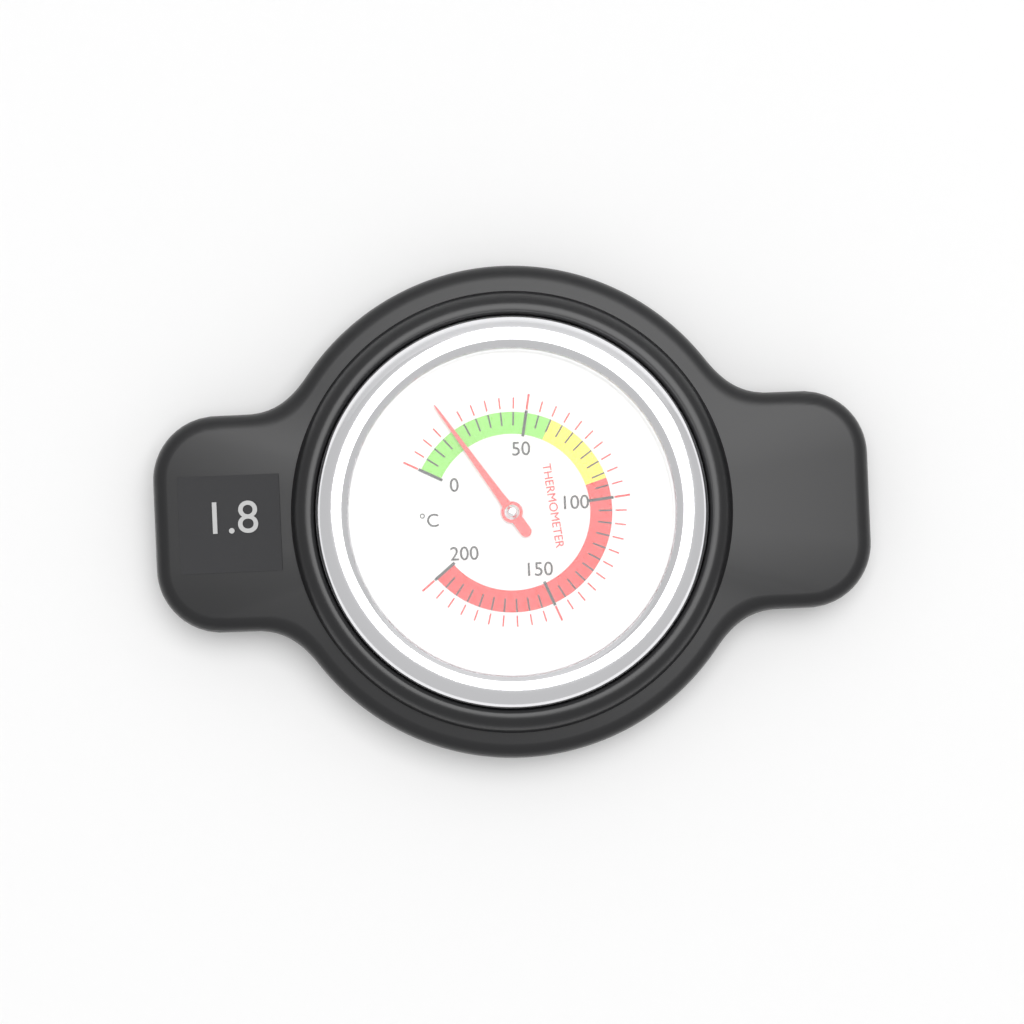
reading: 20 °C
